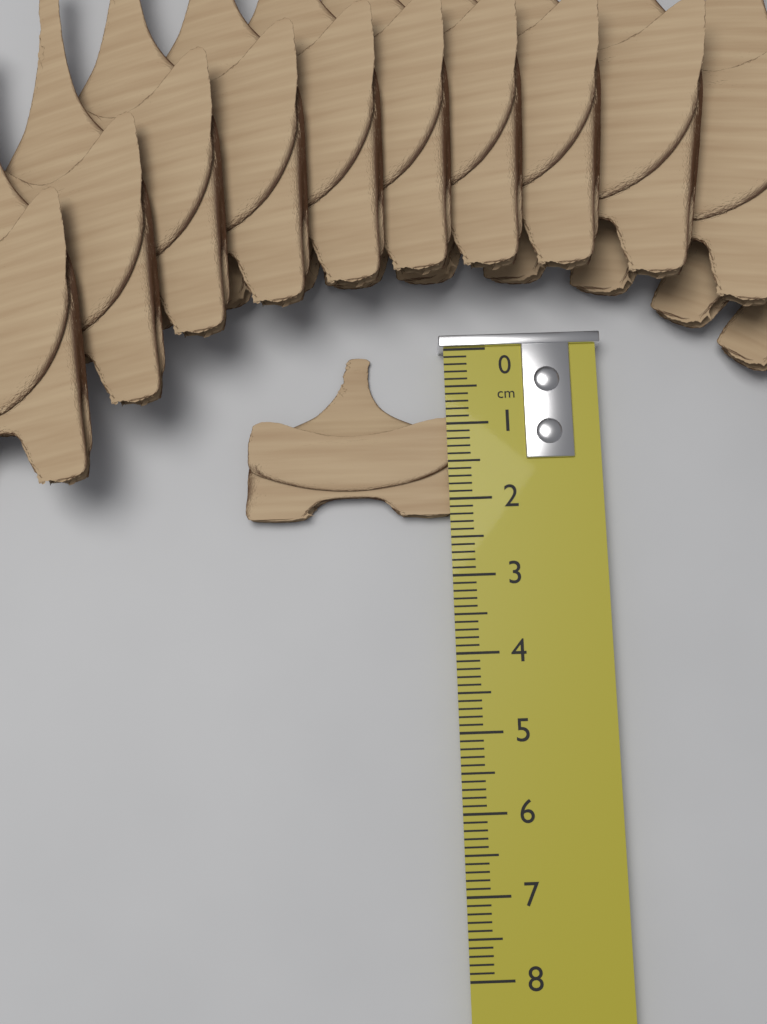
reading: 2.2 cm
